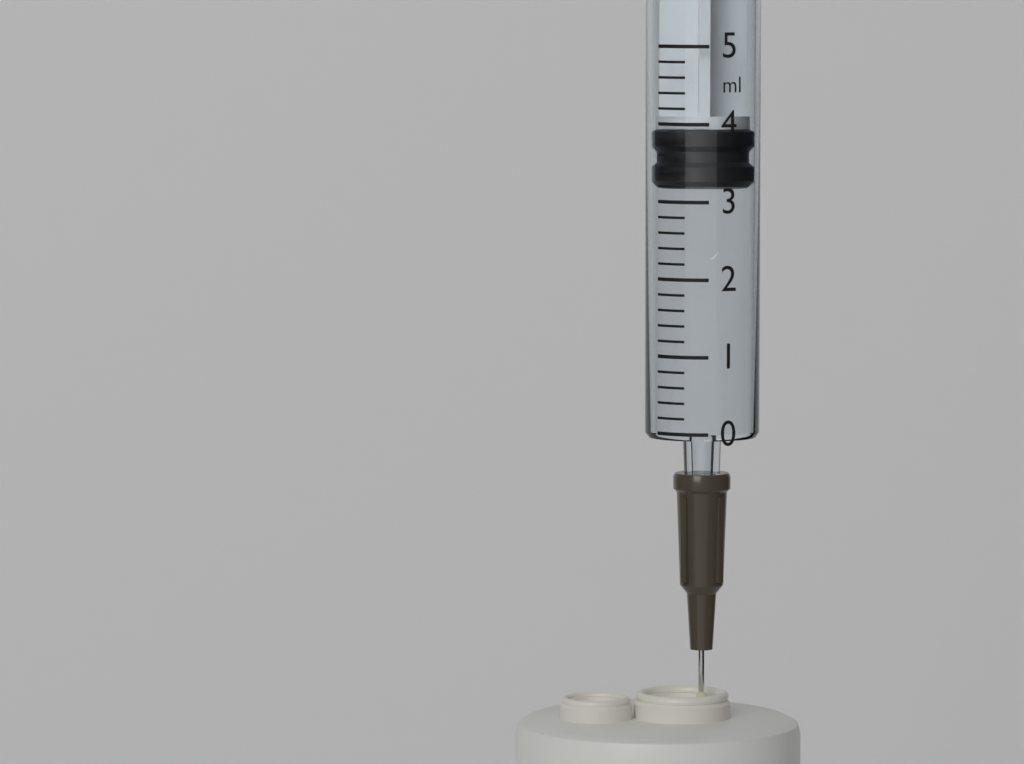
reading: 3.2 ml
